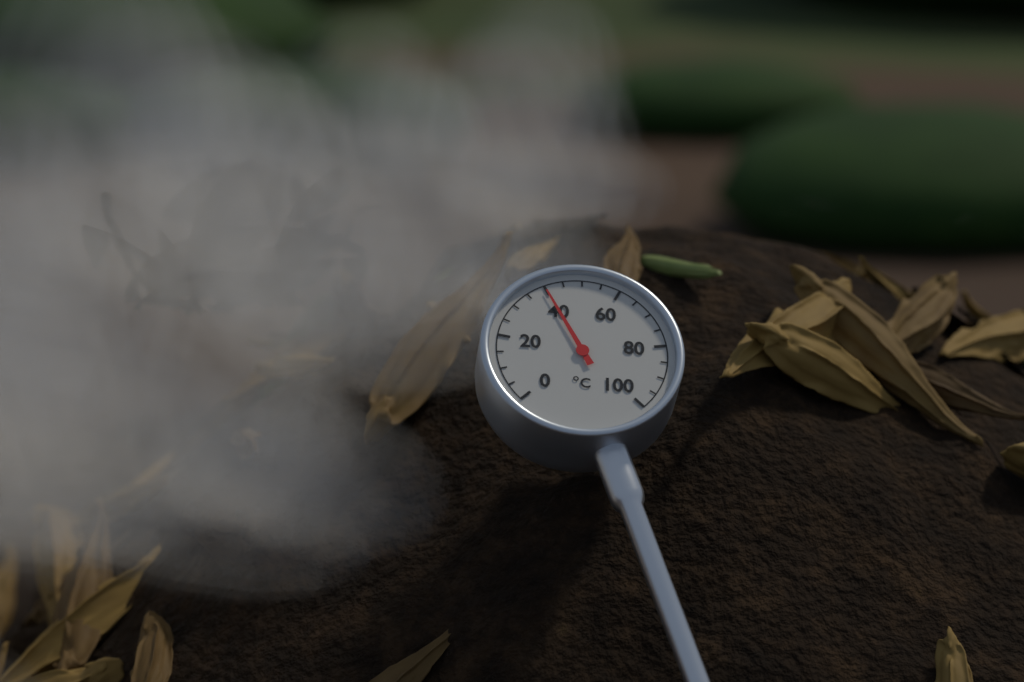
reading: 40 °C
